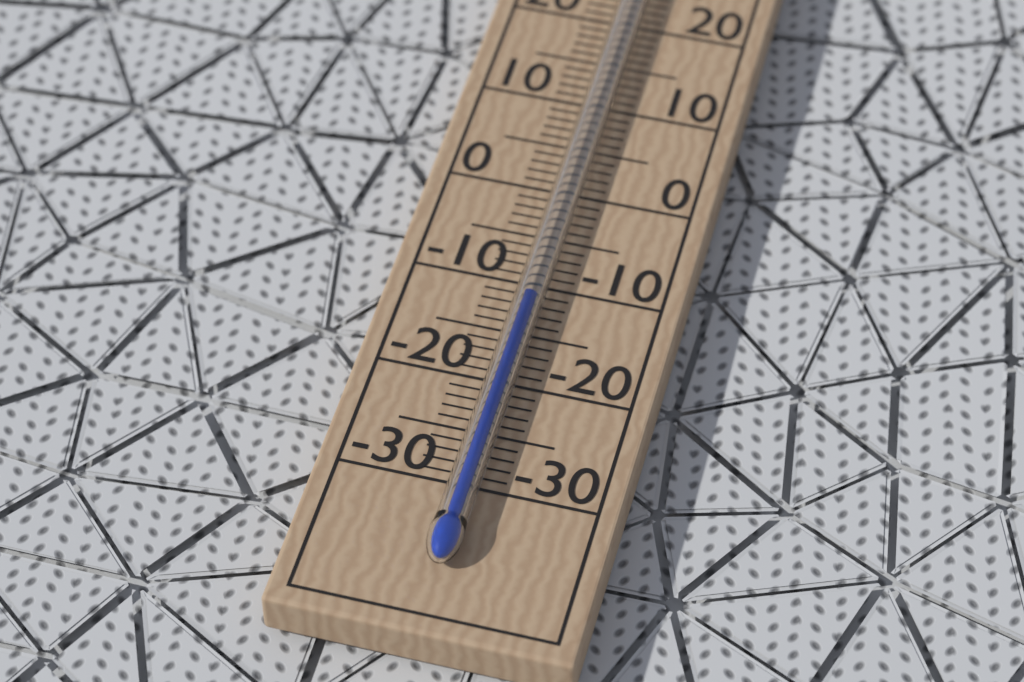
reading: -12 °C
